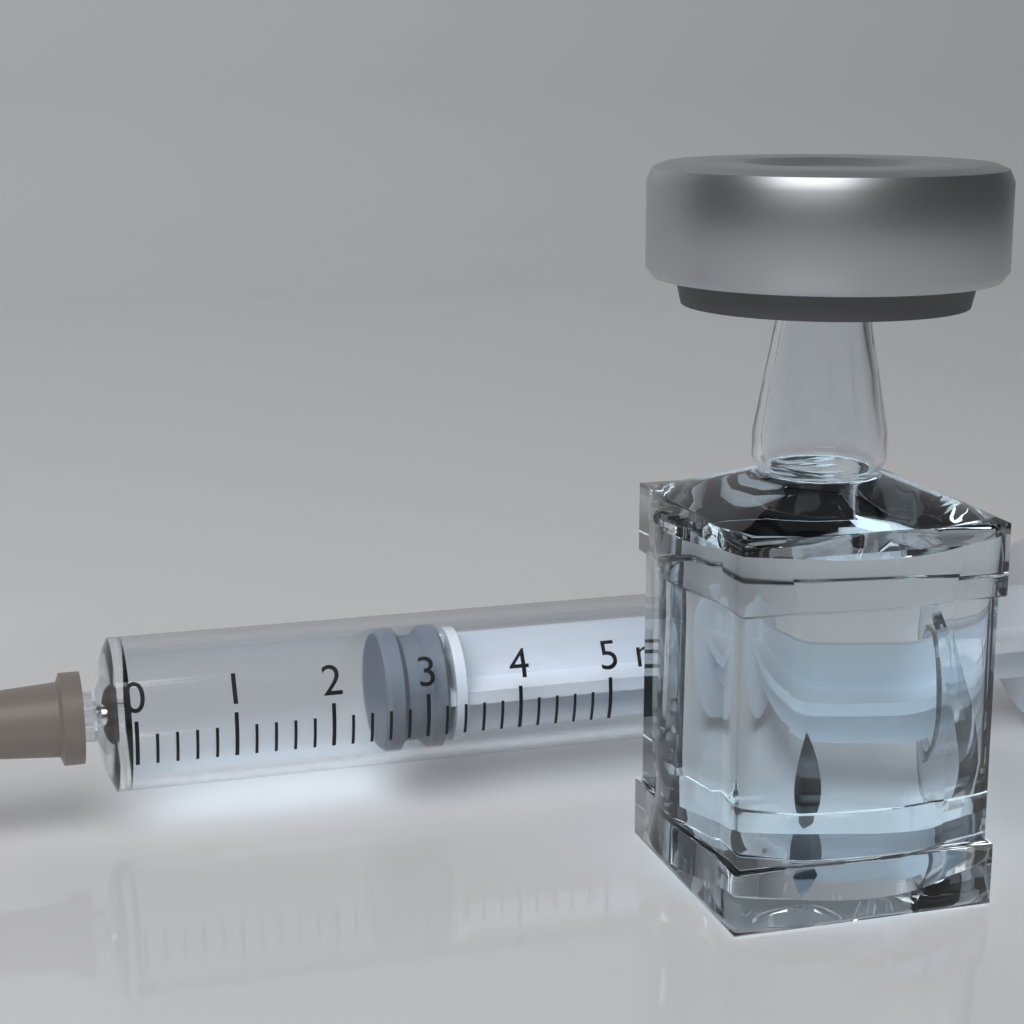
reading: 2.6 ml
